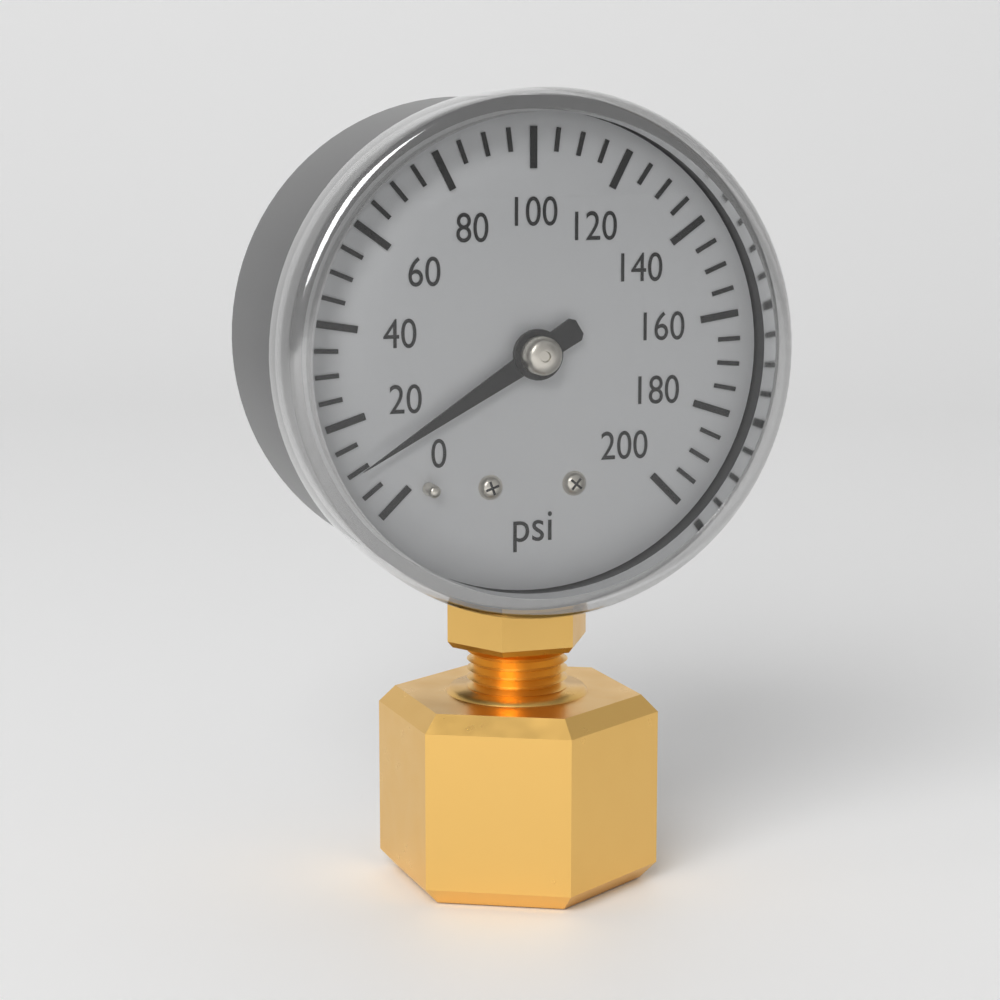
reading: 10 psi
